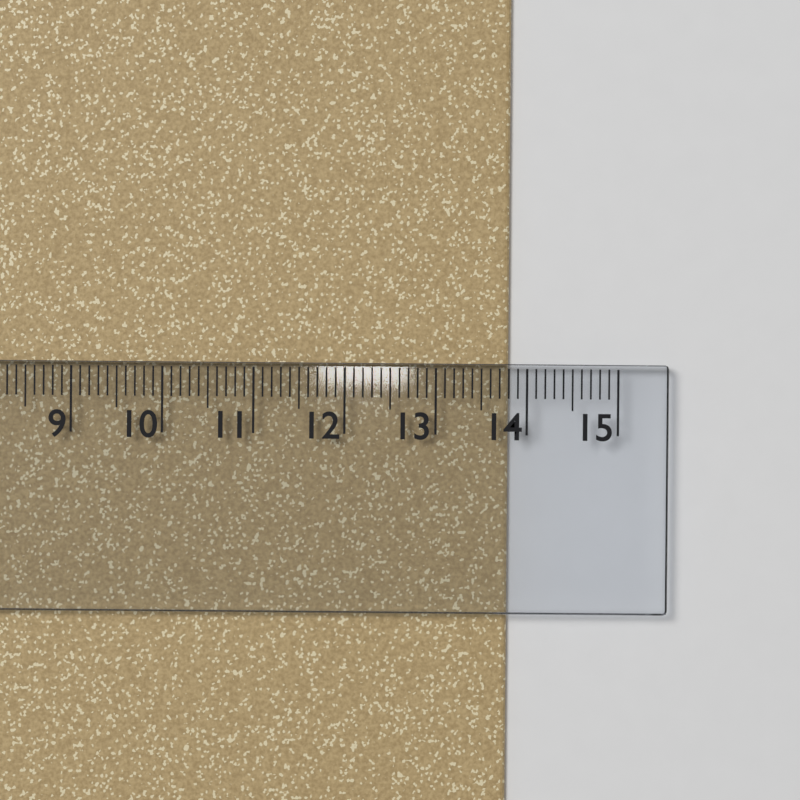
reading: 13.8 cm
